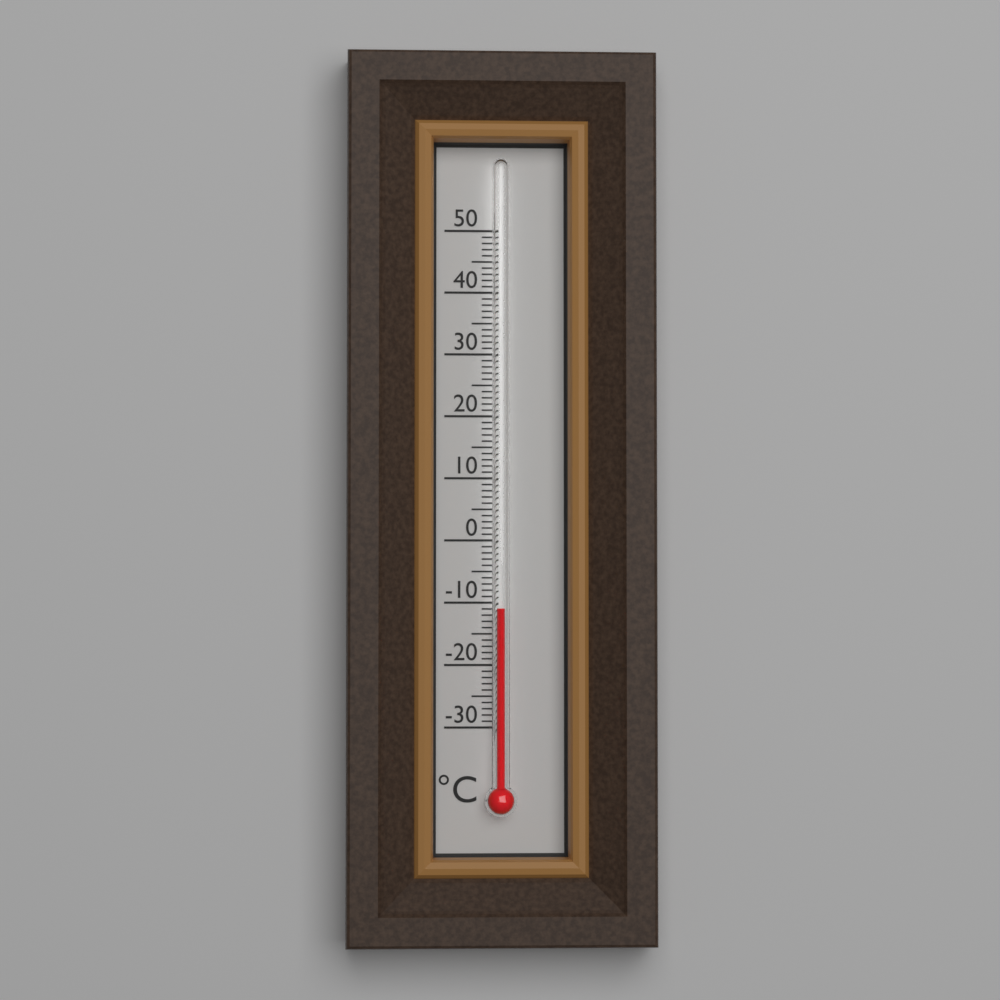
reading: -11 °C
